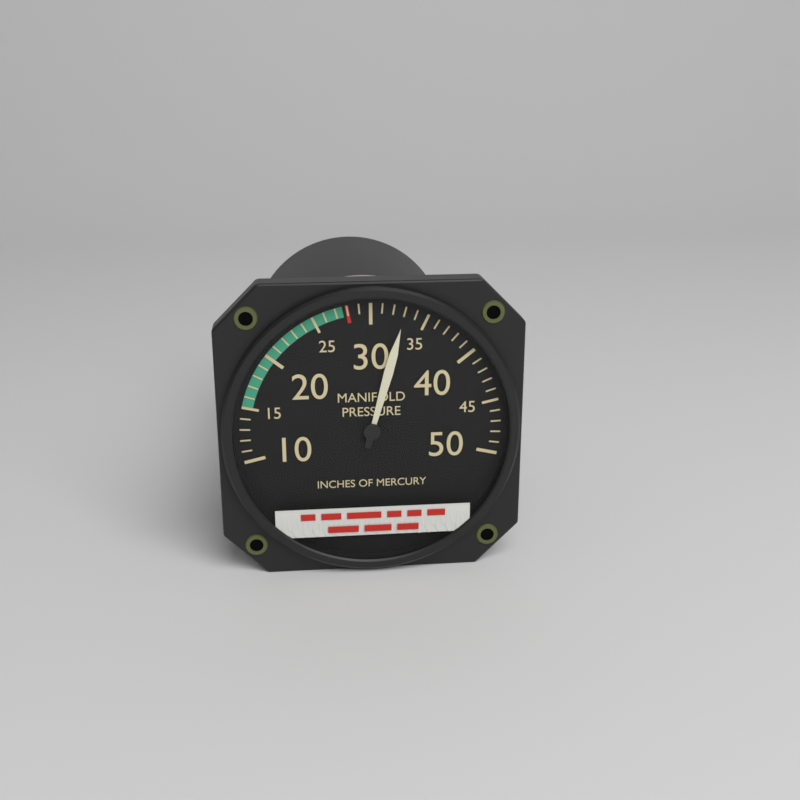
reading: 33 inHg
